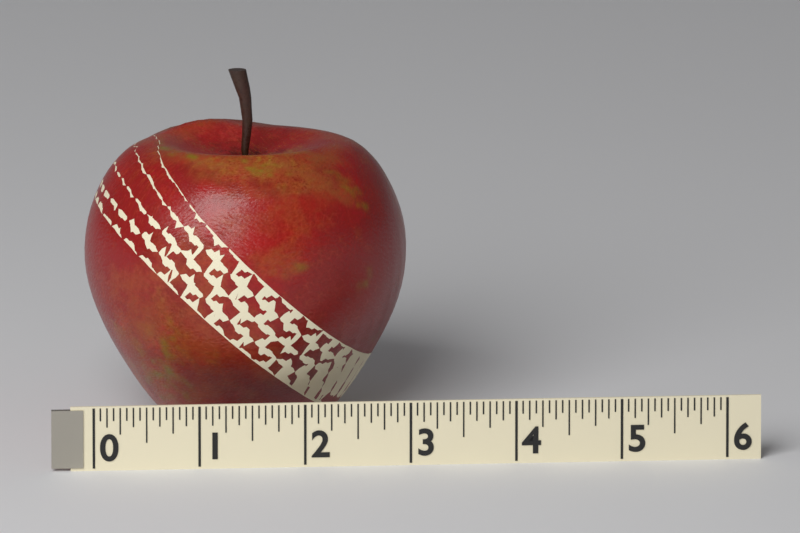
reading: 3.0625 (no unit)
